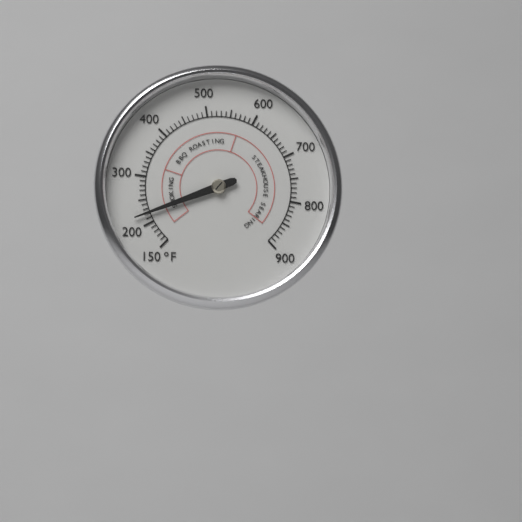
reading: 220 °F
